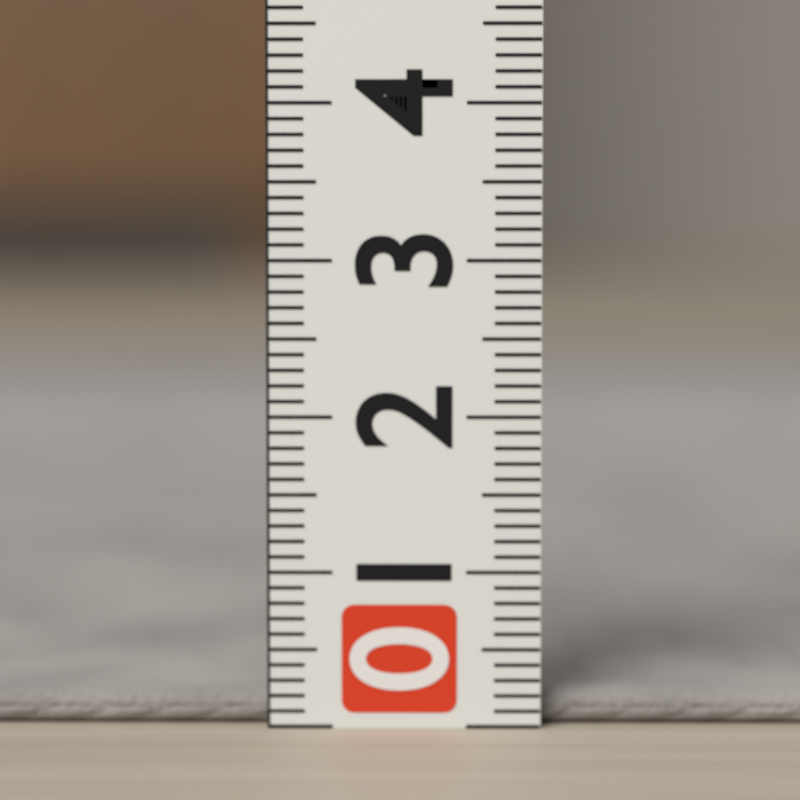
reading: 0.2 (no unit)
